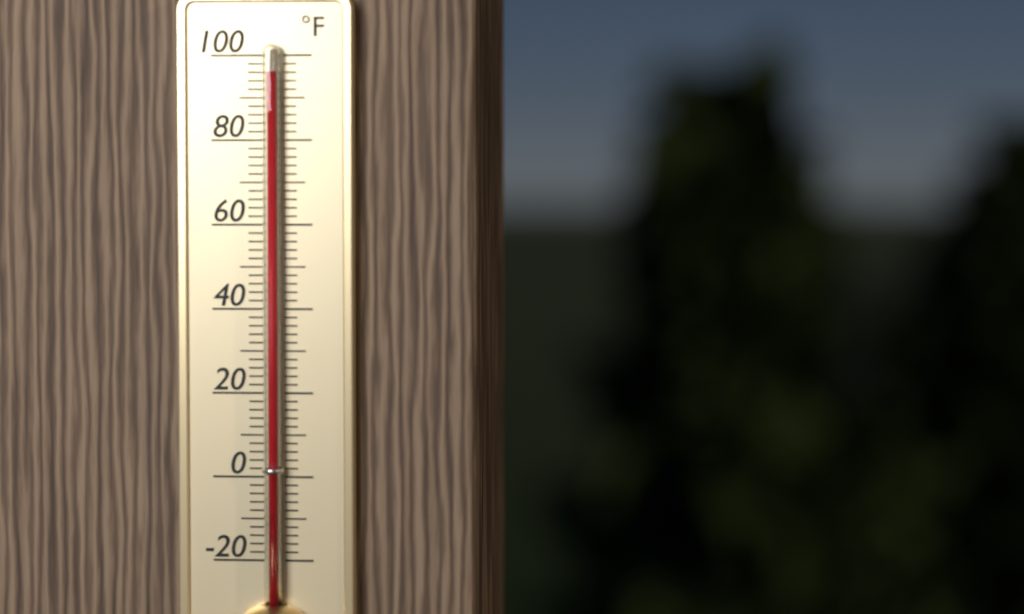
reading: 96 °F
